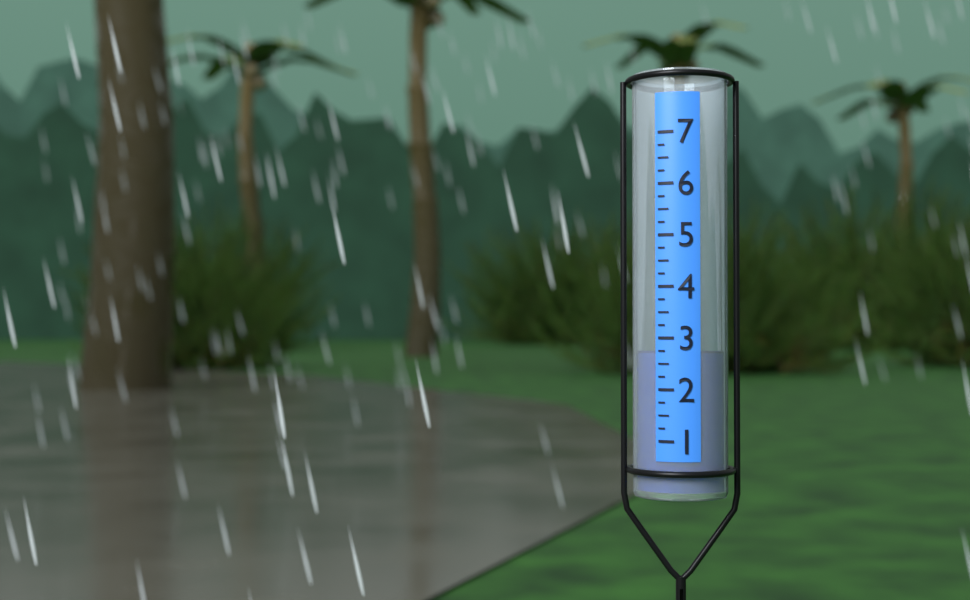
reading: 2.75 (no unit)
